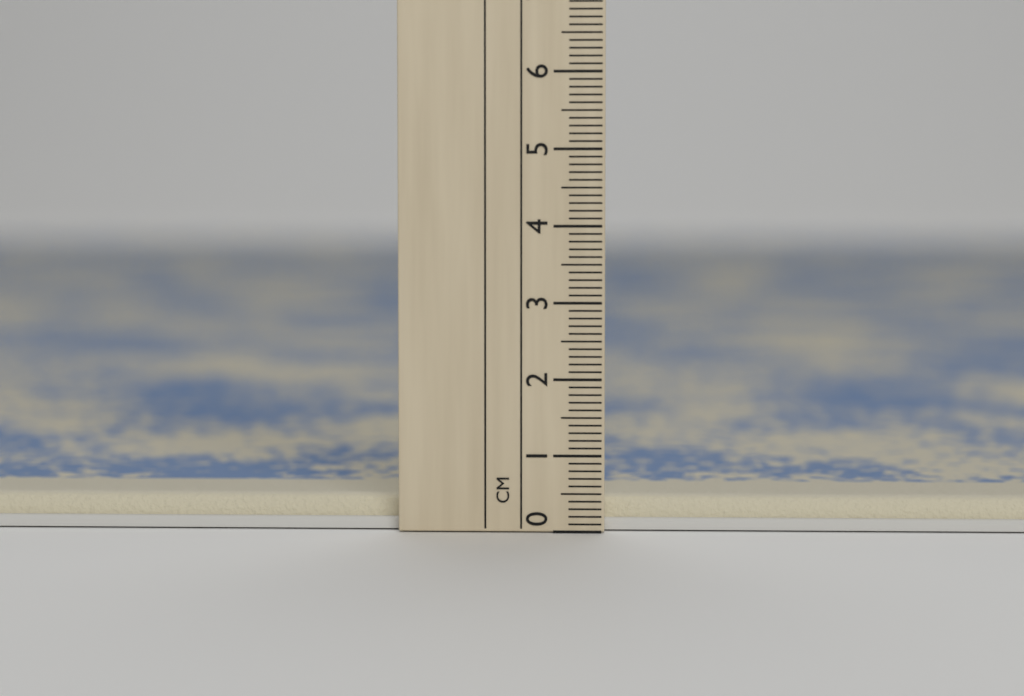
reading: 0.4 cm
